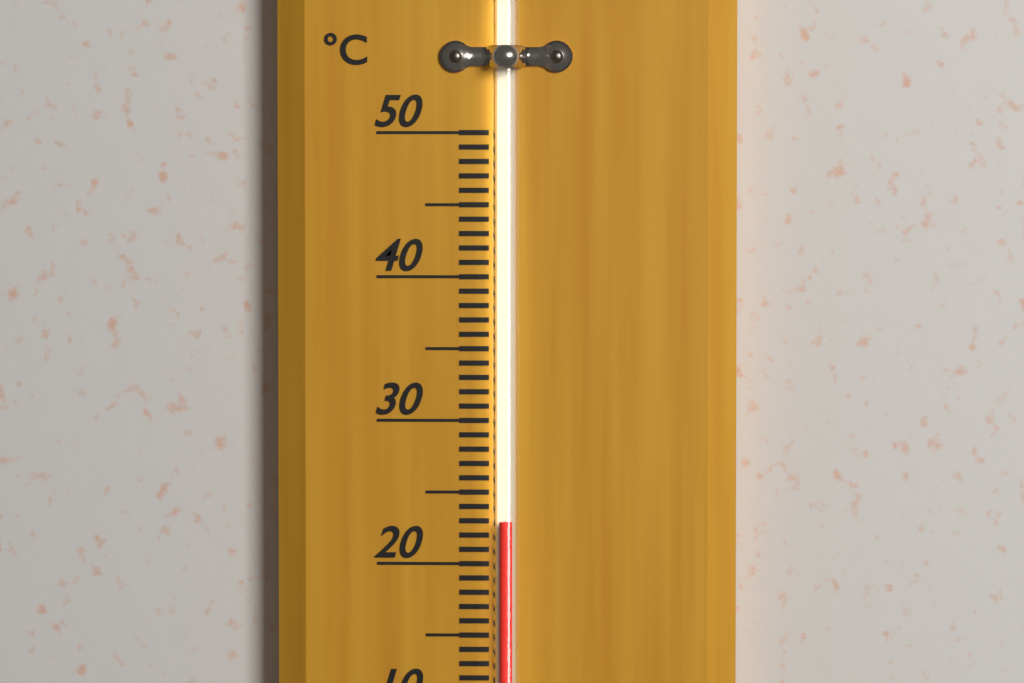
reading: 23 °C
